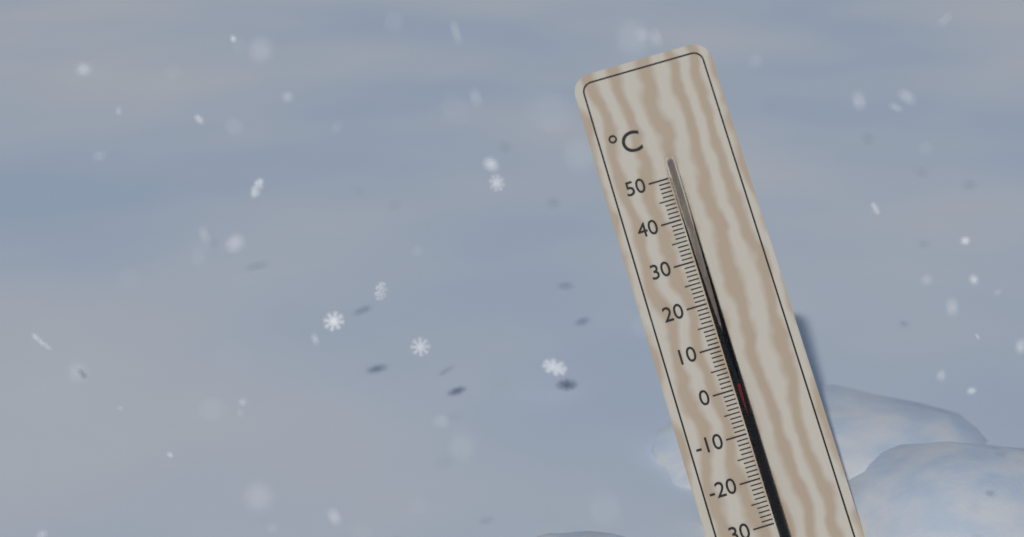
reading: 1 °C
